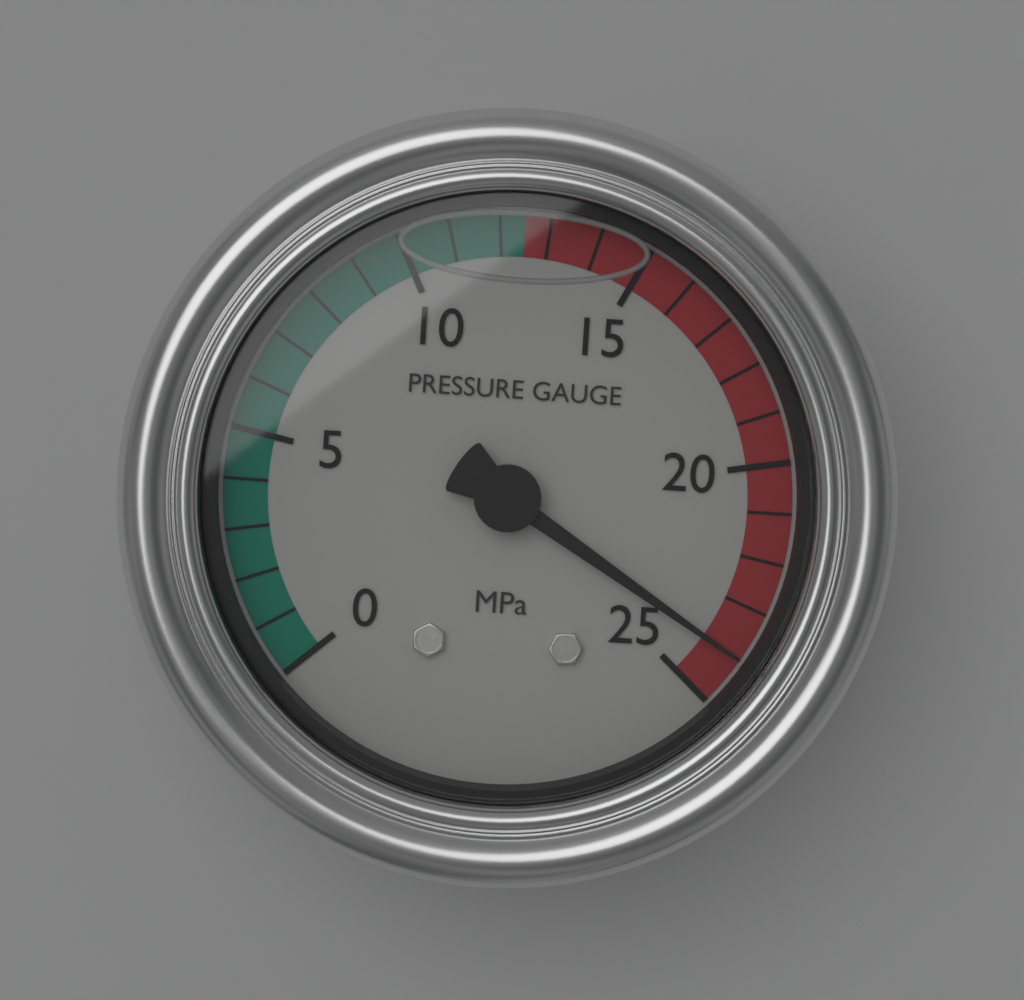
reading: 24 MPa
